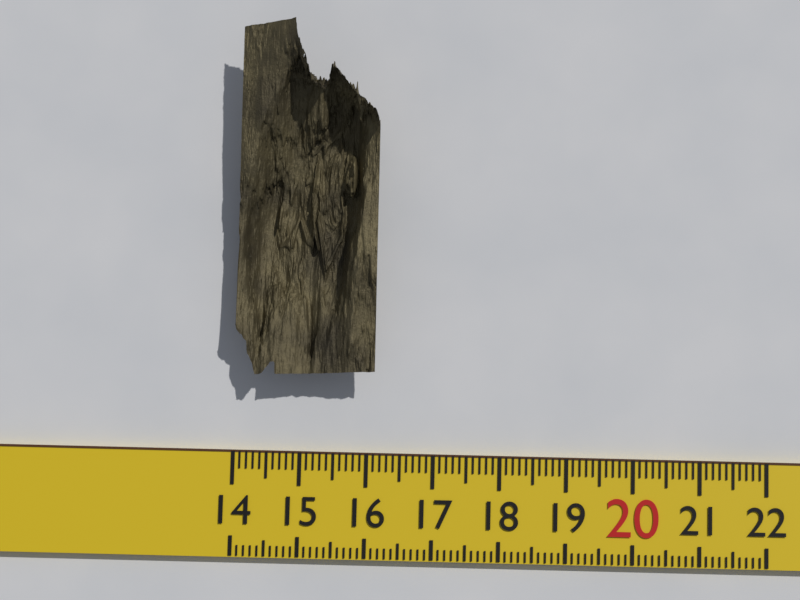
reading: 16.1 (no unit)
